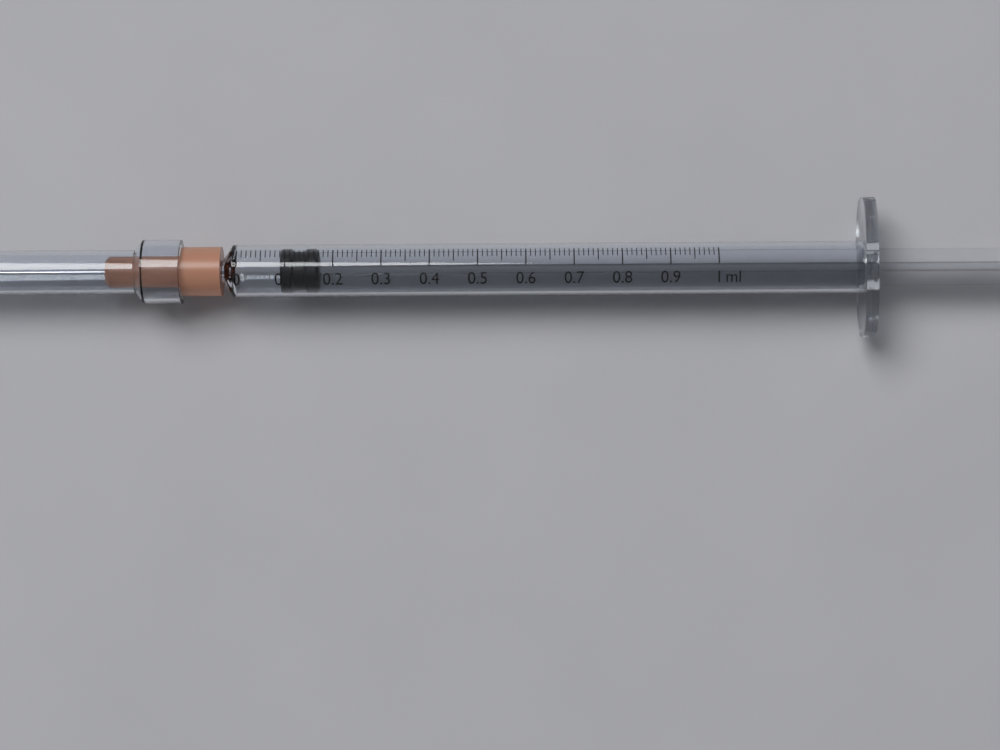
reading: 0.09 ml
